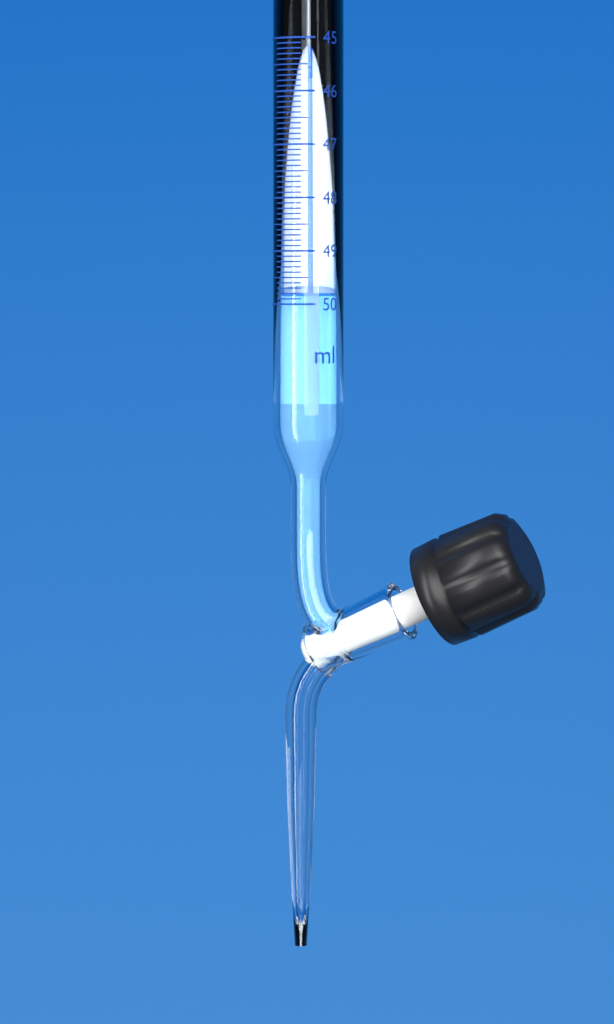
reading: 49.8 ml
